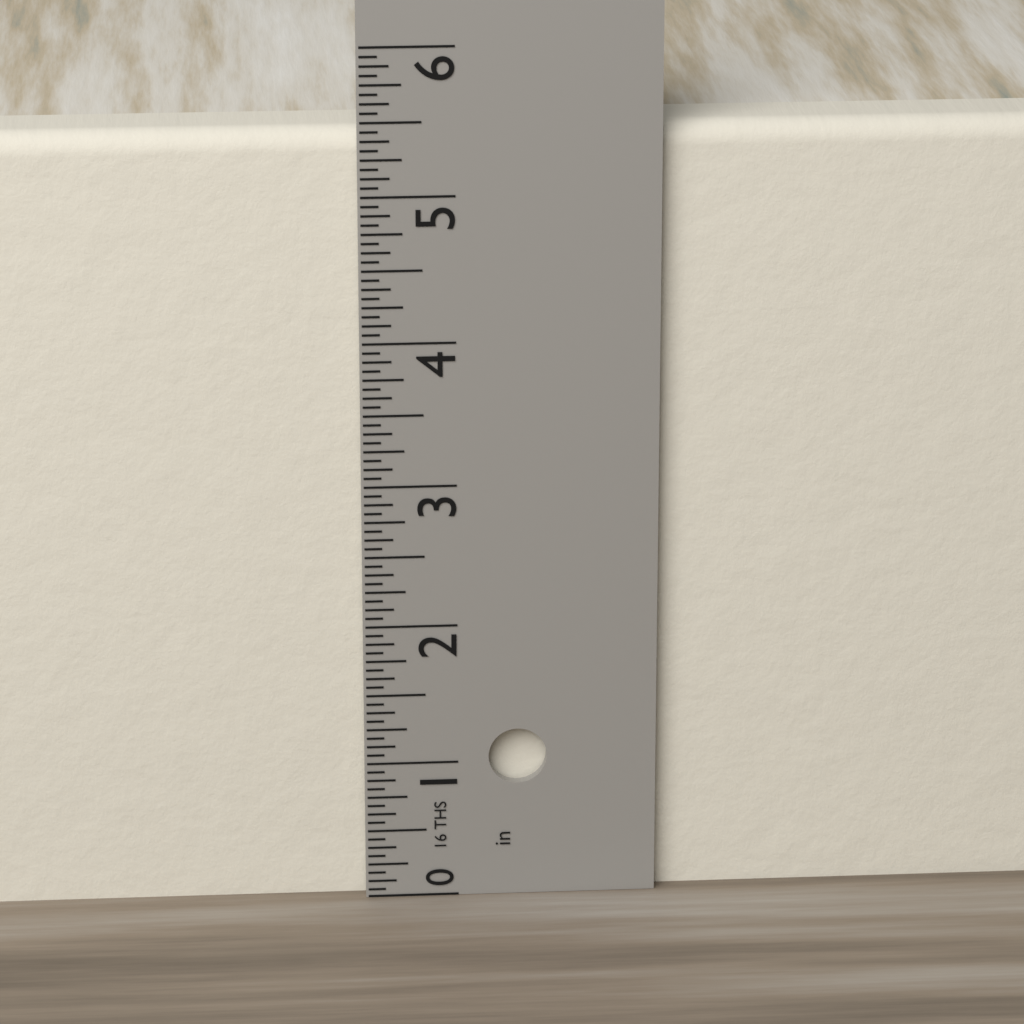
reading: 5.4375 in
